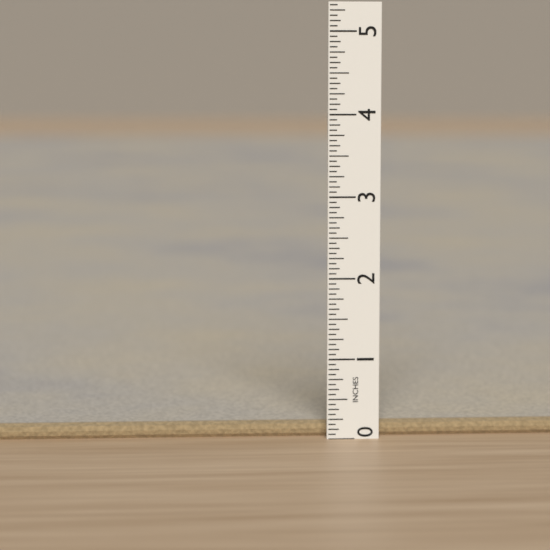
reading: 0.1875 in
